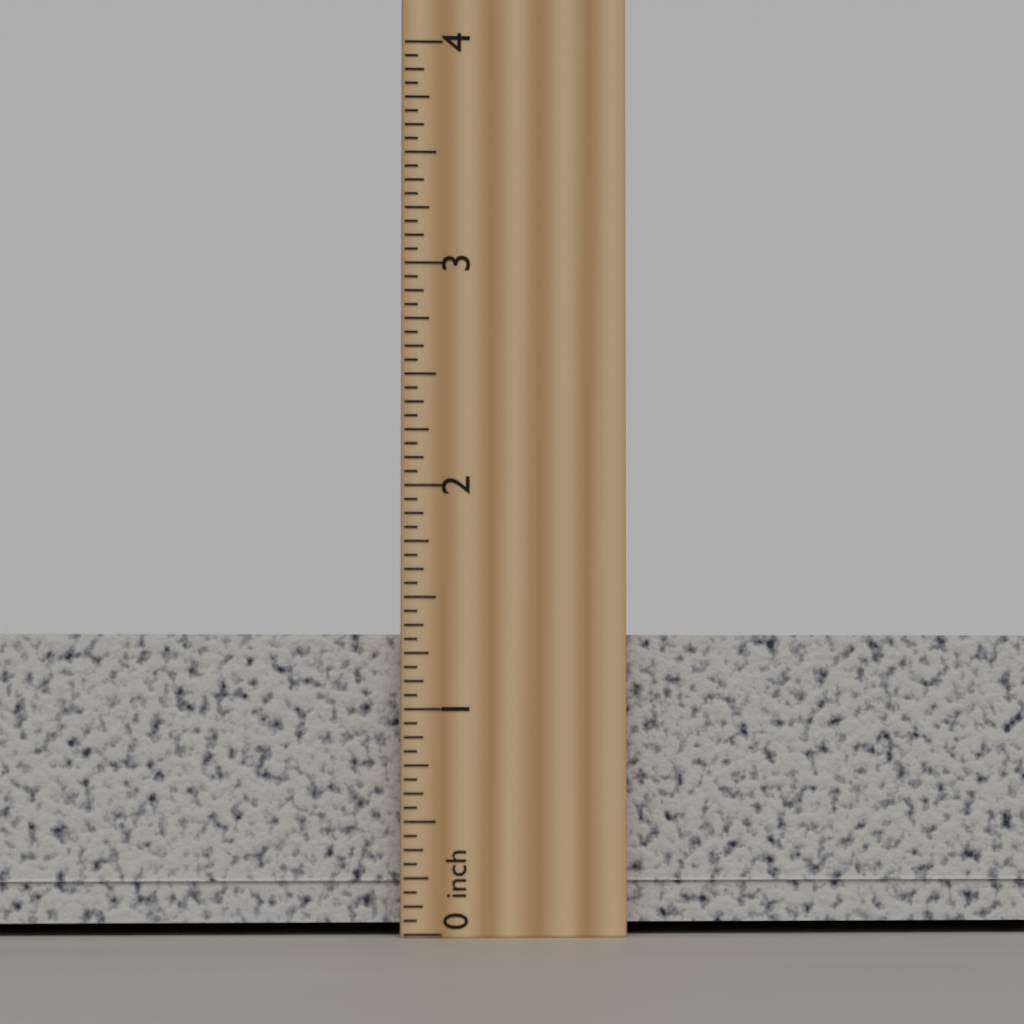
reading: 1.4375 inch
